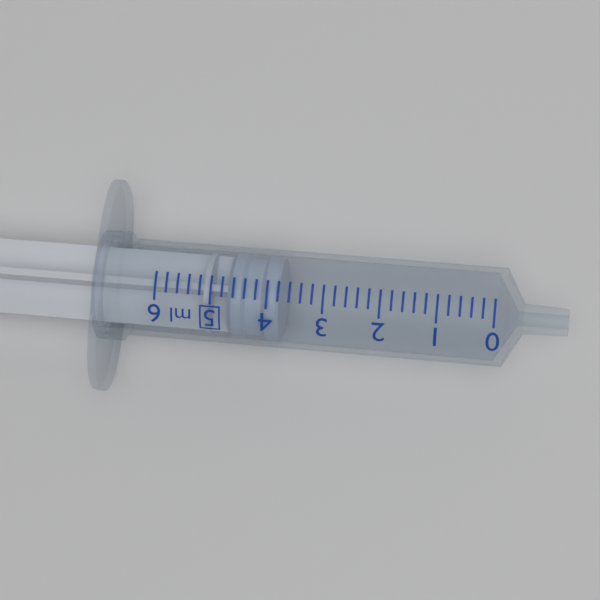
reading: 3.8 ml
